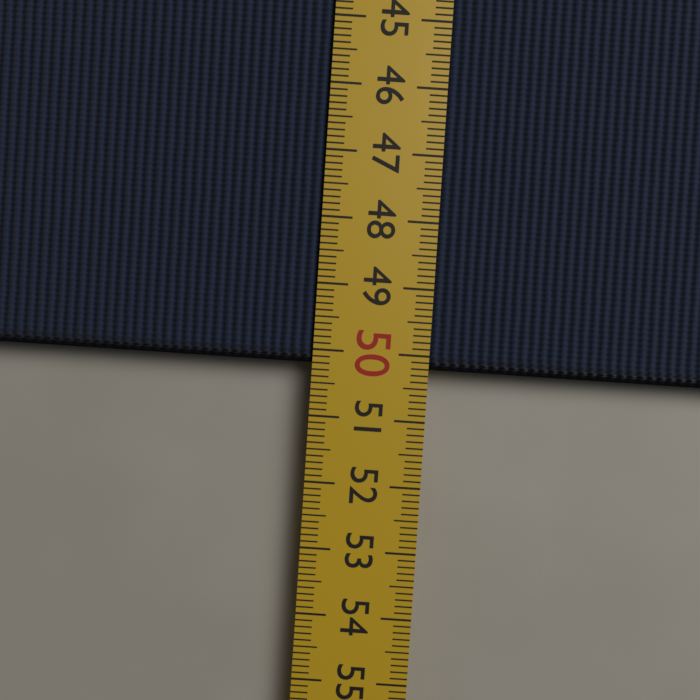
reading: 50.2 cm
